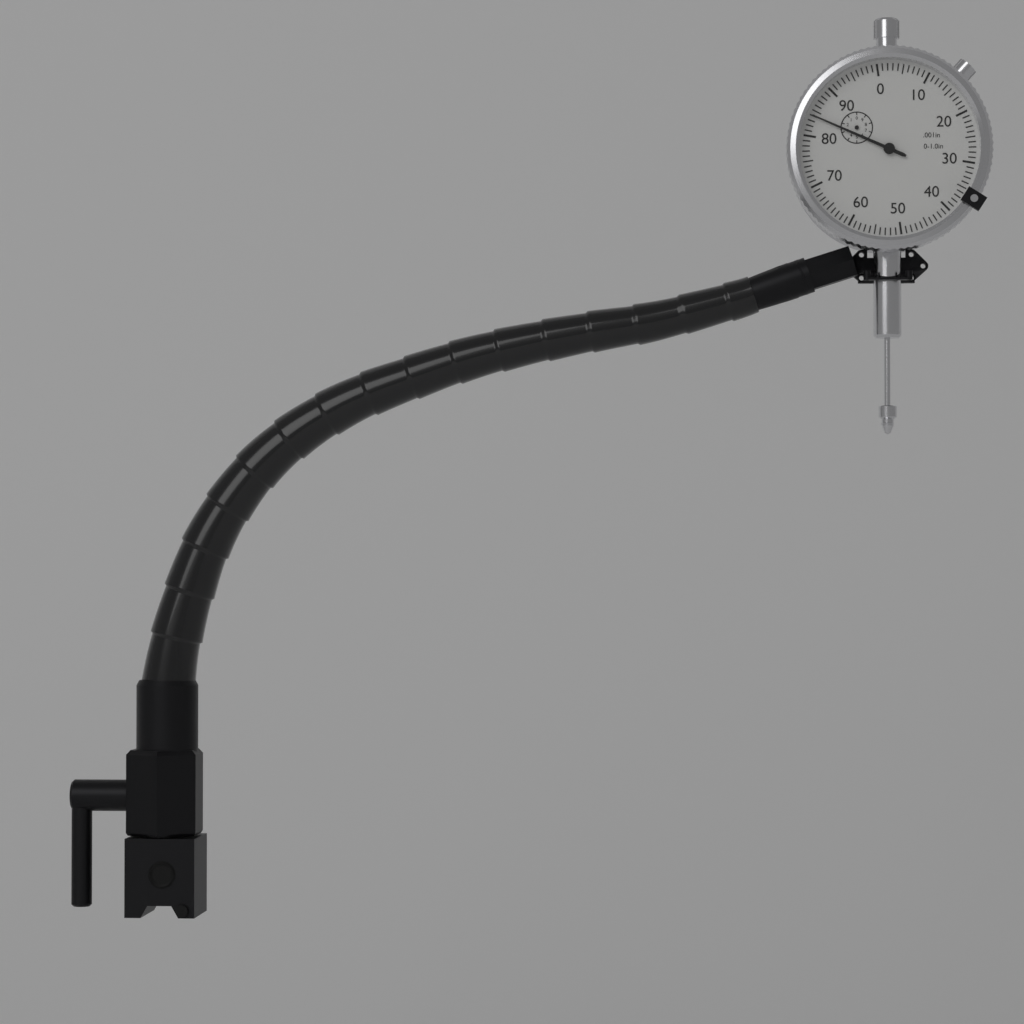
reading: 0.084 in
